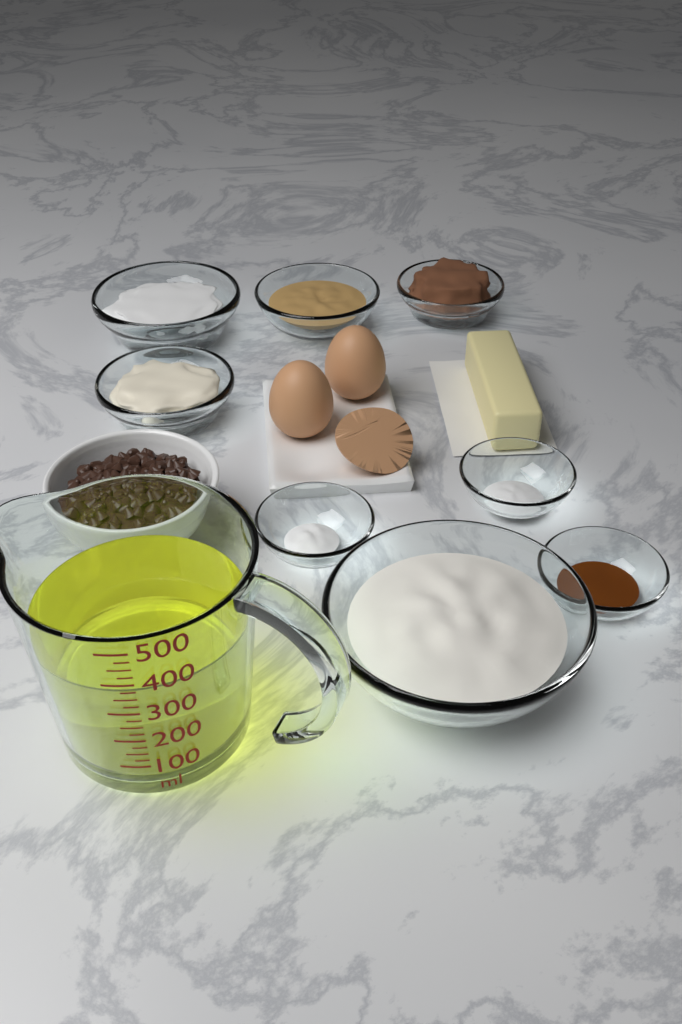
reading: 375 ml
